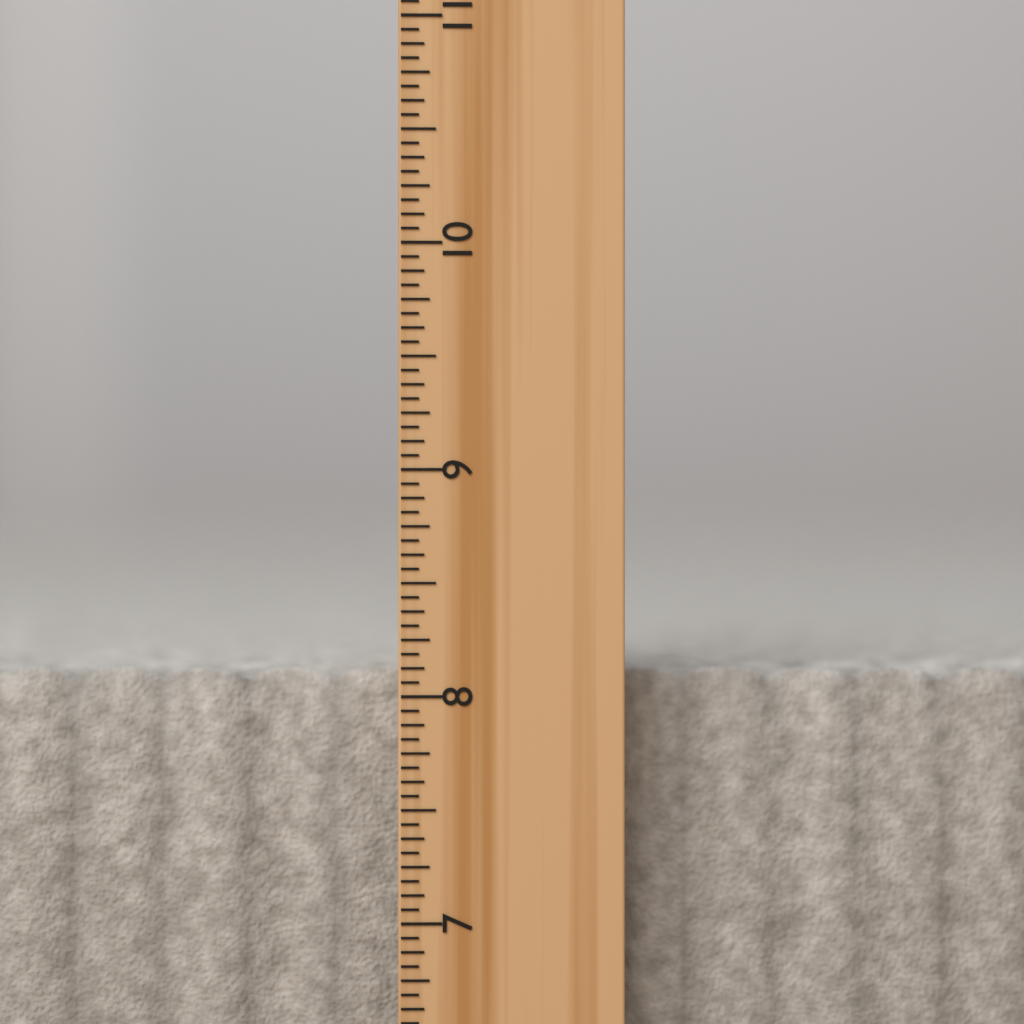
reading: 8.1250 inch
